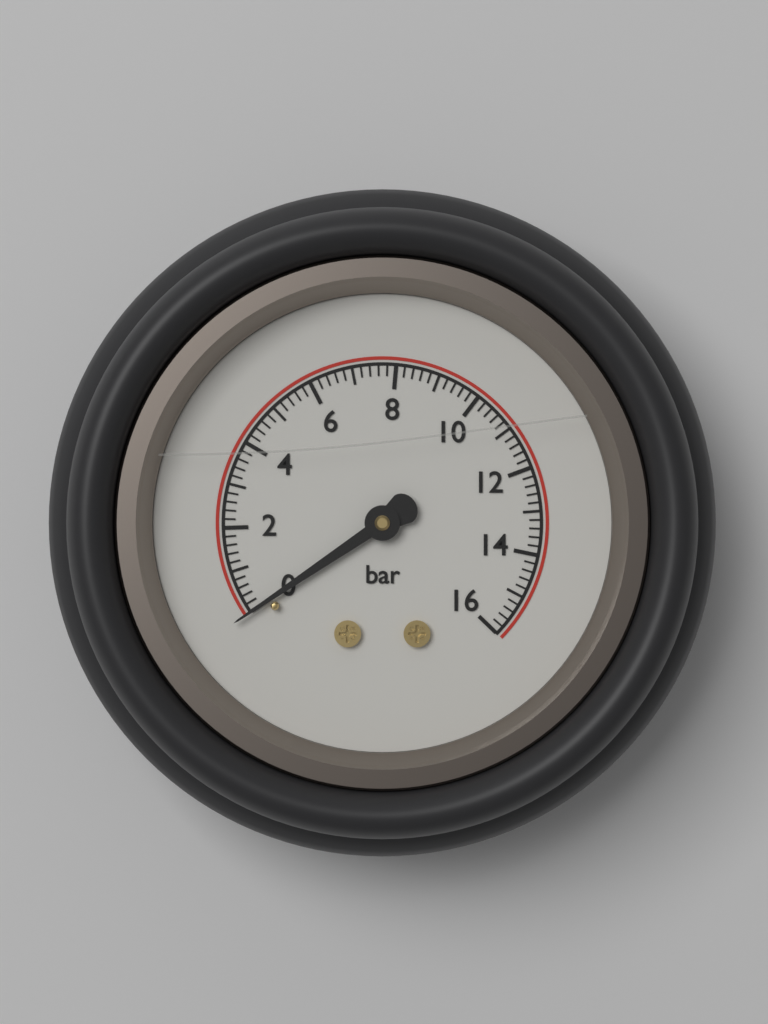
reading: 0.0 bar
